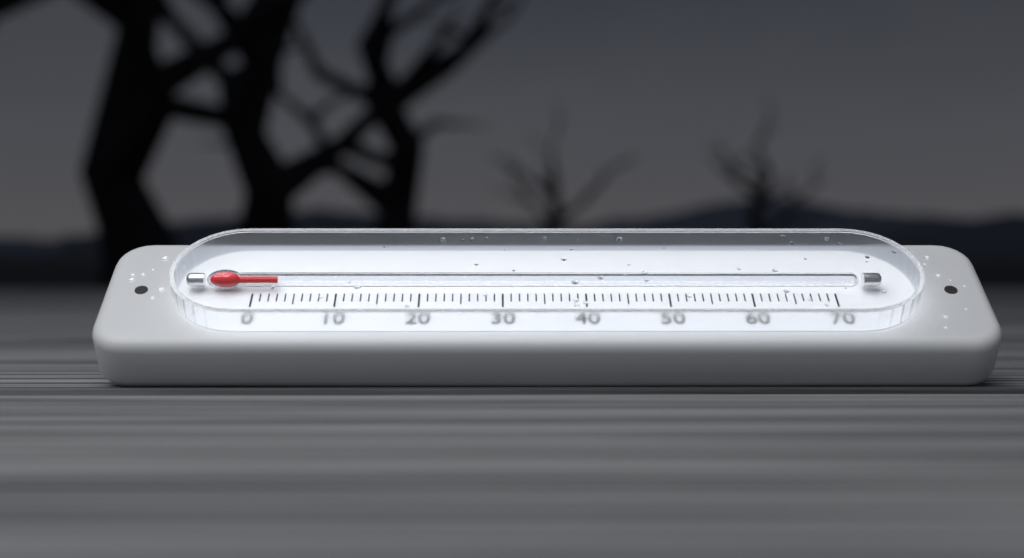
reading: 3 (no unit)
